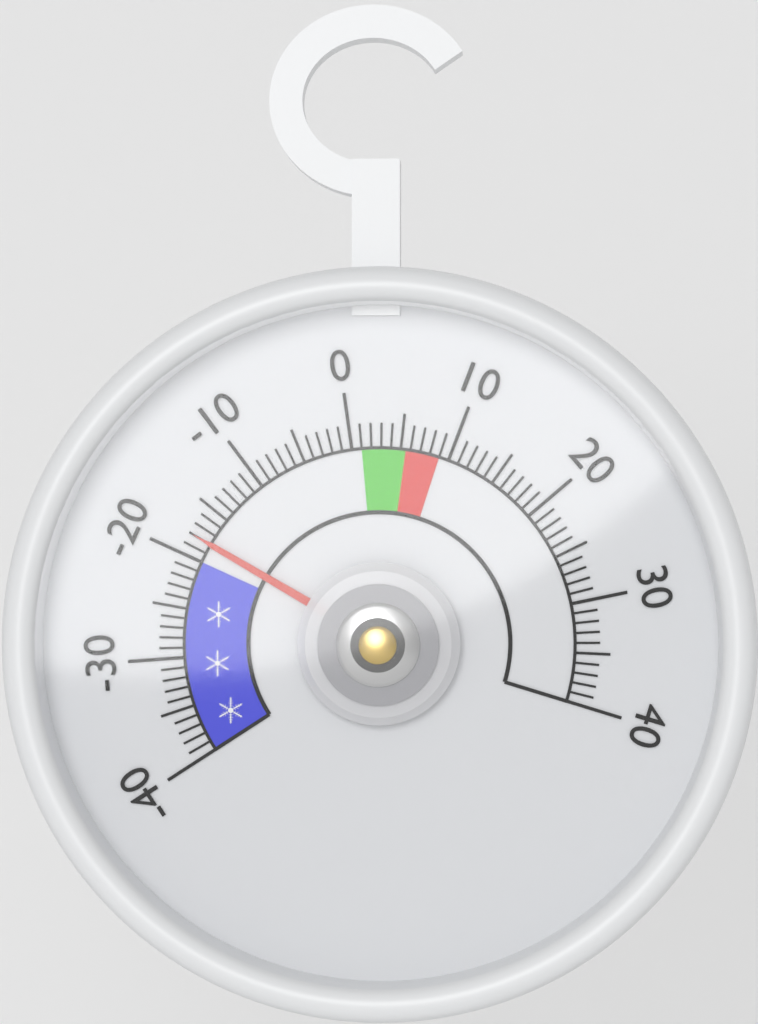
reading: -18 (no unit)
